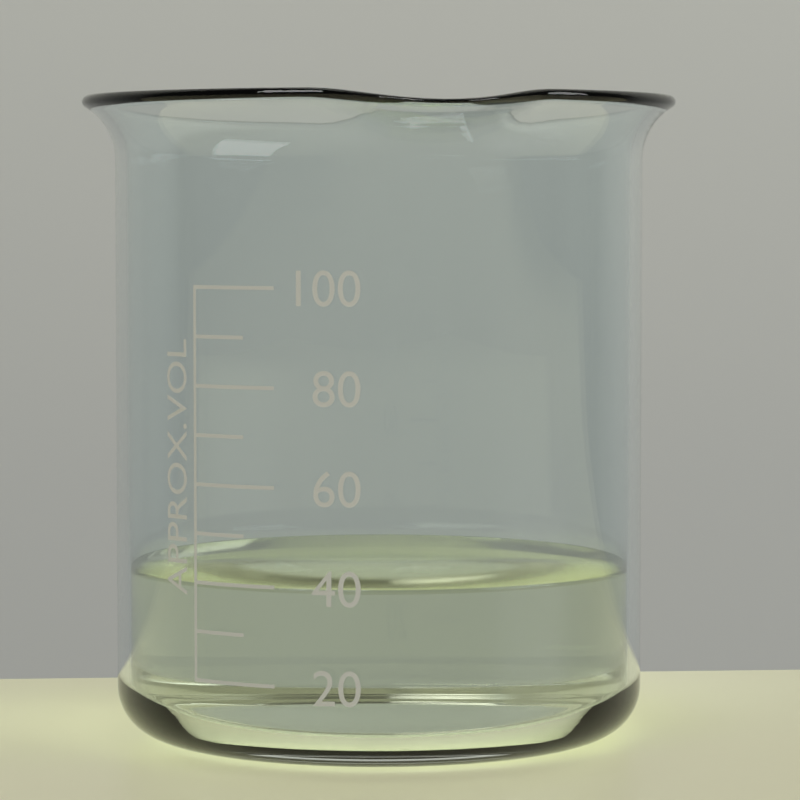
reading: 40 (no unit)
